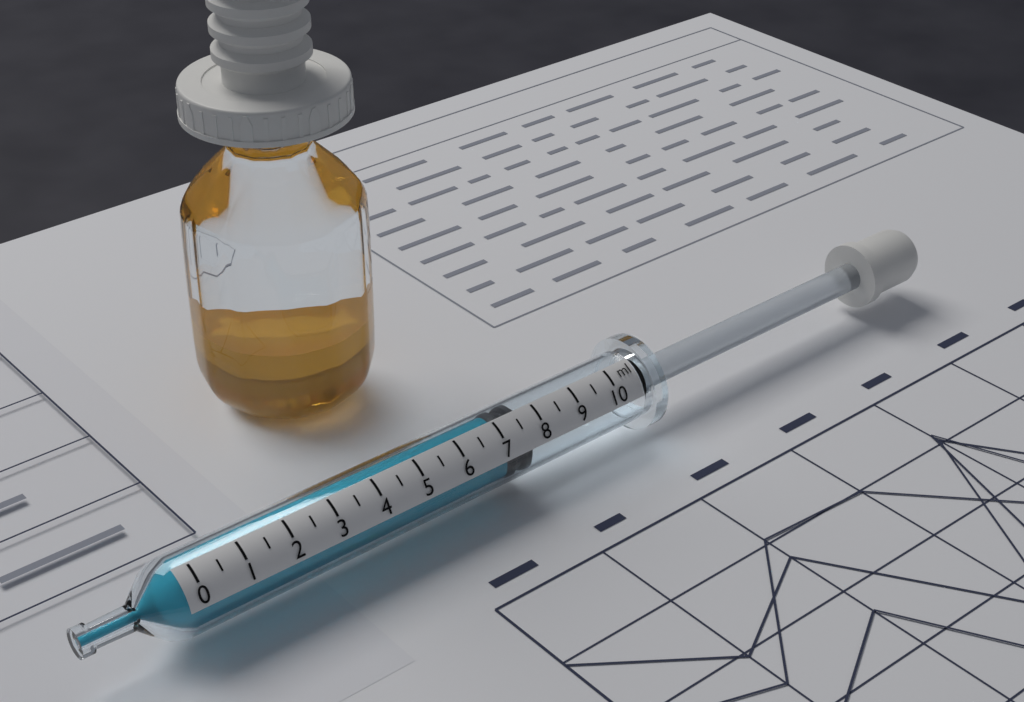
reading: 7.0 ml
